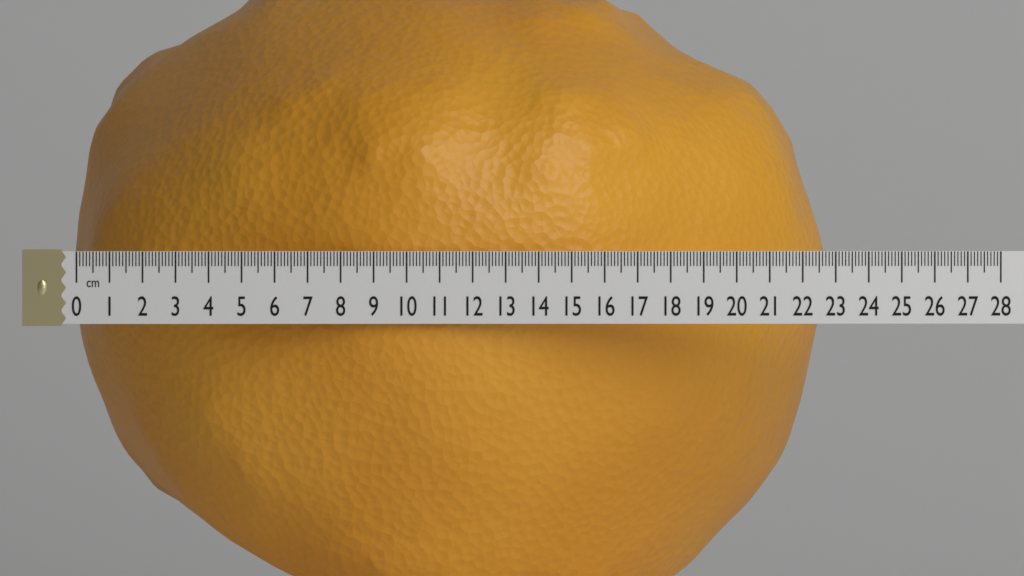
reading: 22.8 cm
